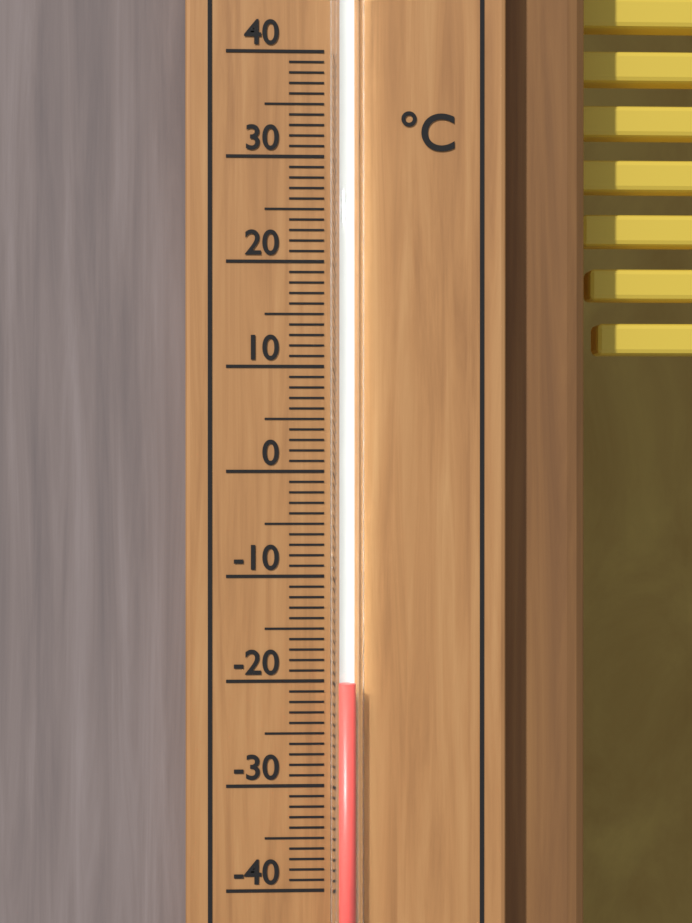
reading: -20 °C
